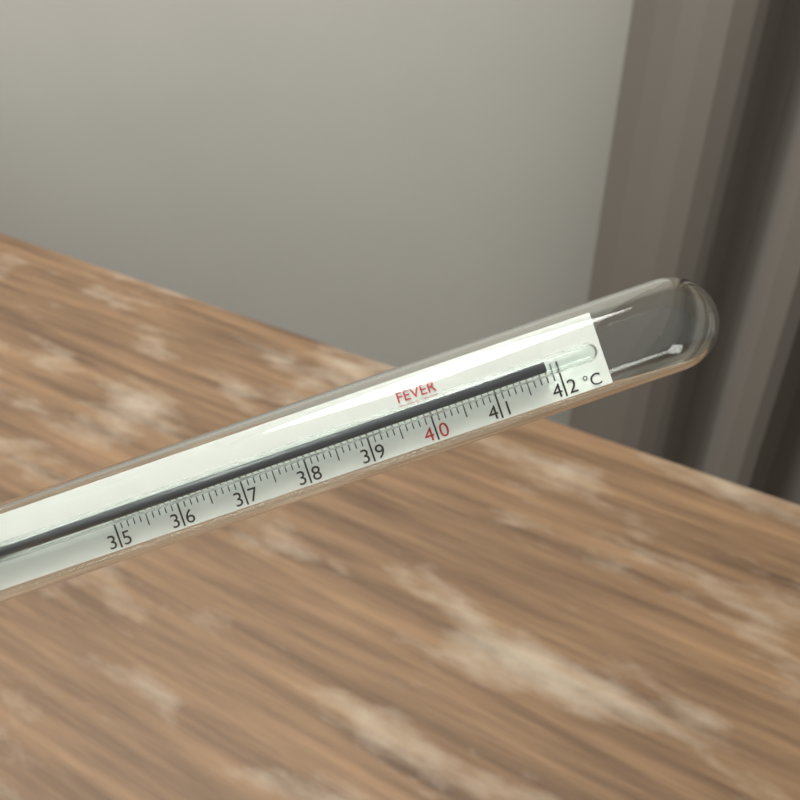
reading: 41.8 °C
